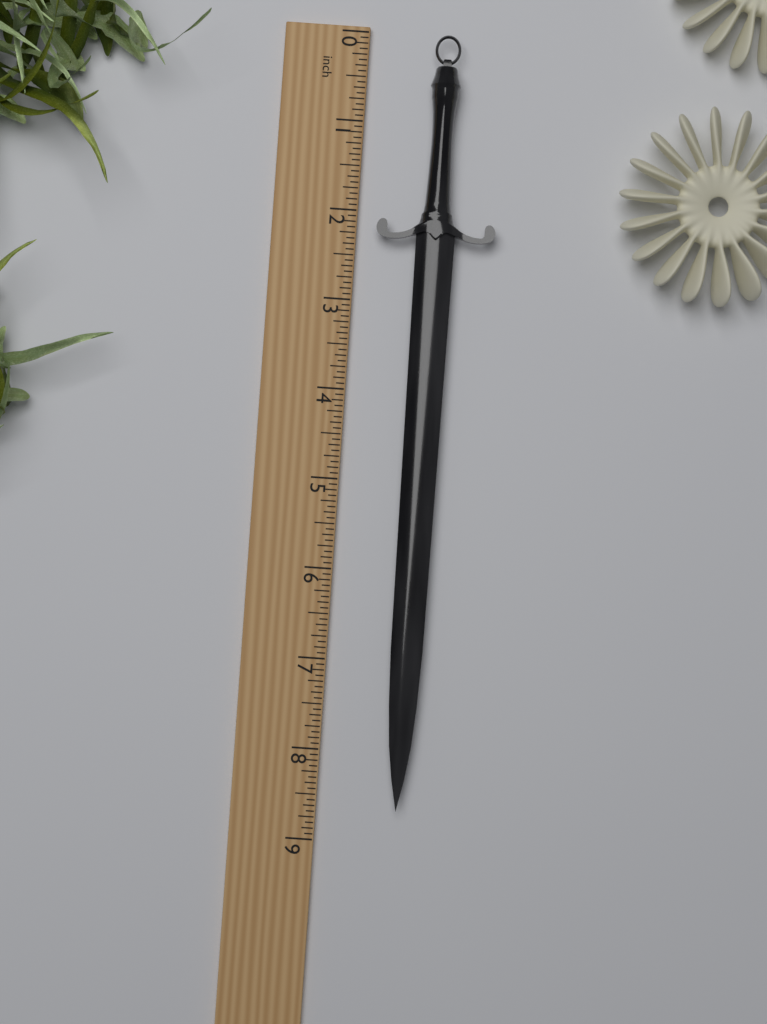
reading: 8.6250 inch
